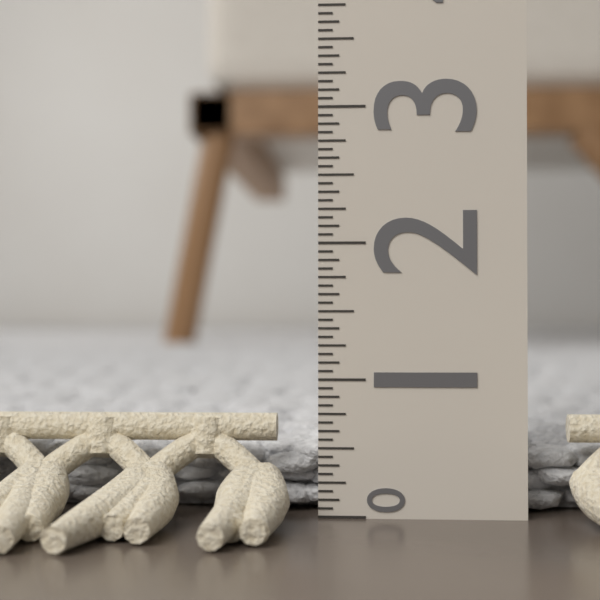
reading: 0.5625 (no unit)
